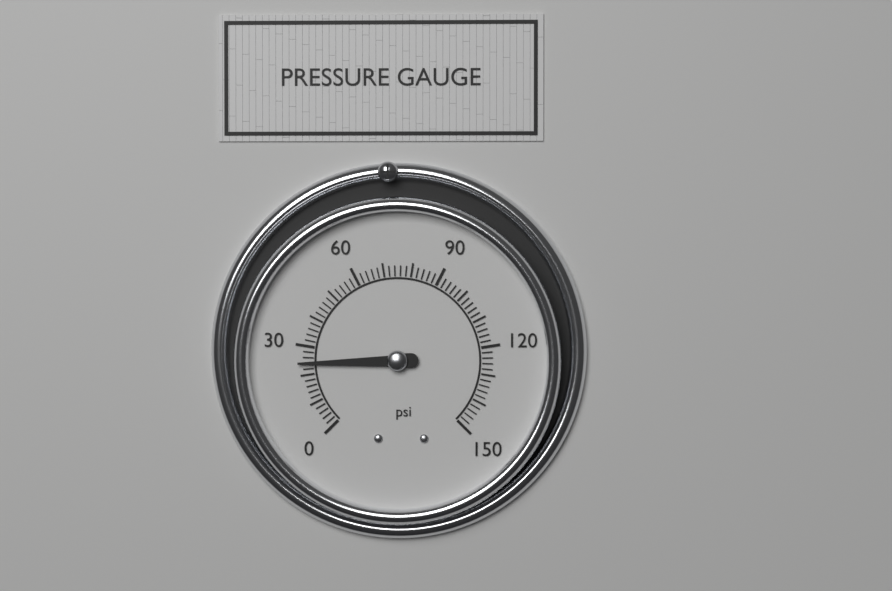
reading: 24 psi
